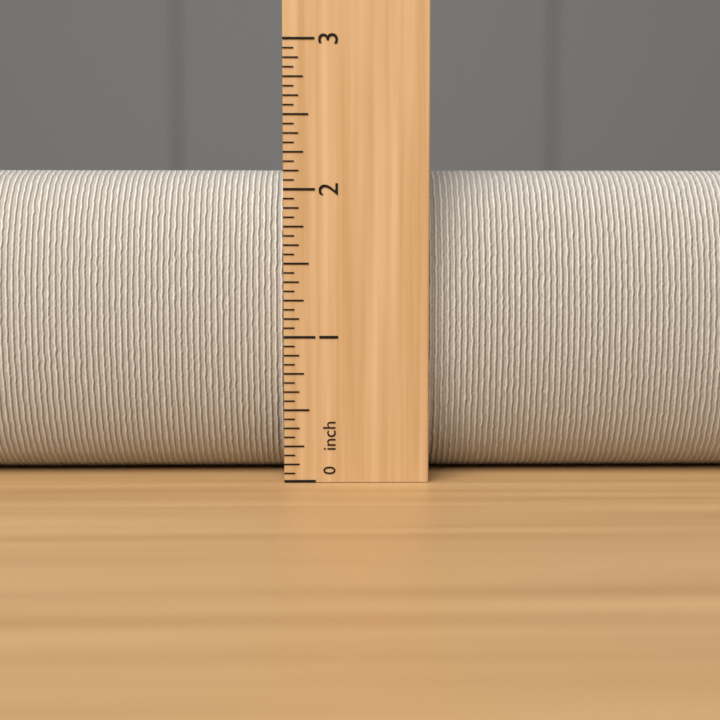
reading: 2.1875 inch
